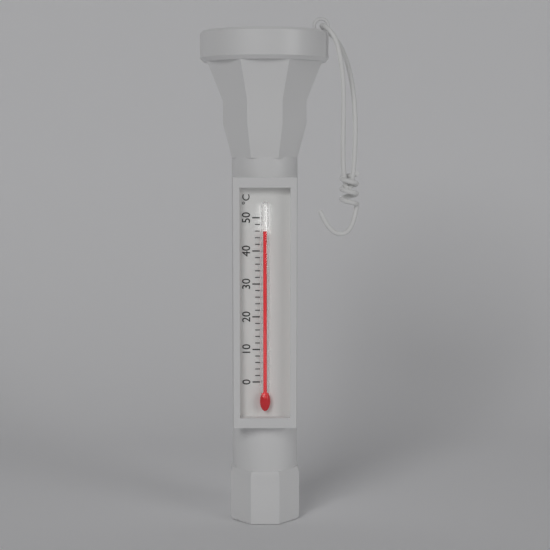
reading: 46 °C
